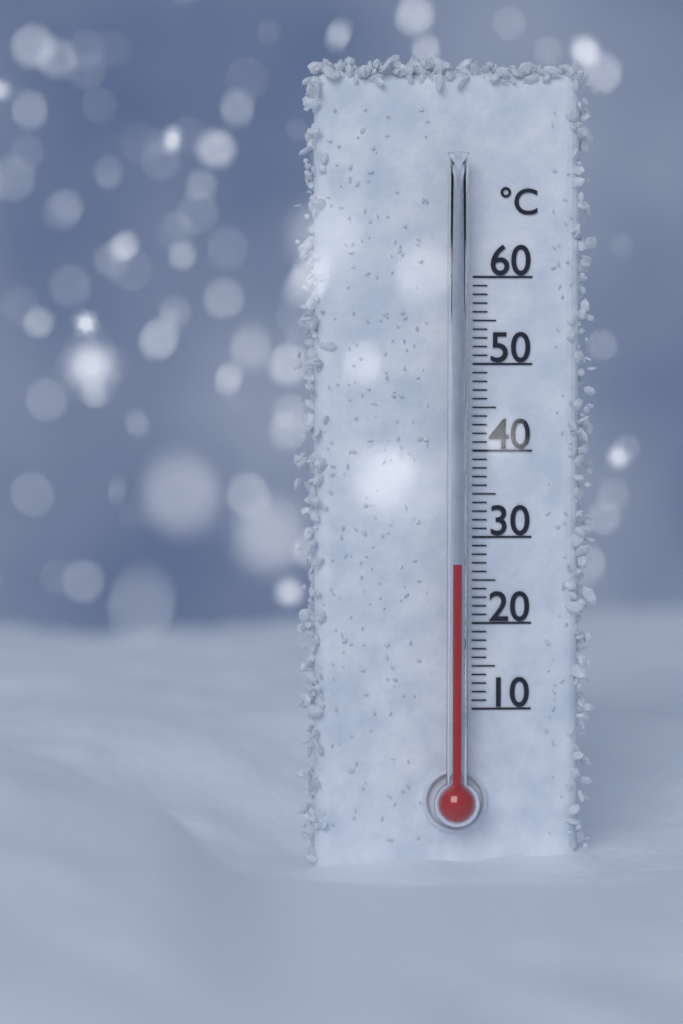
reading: 27 °C
